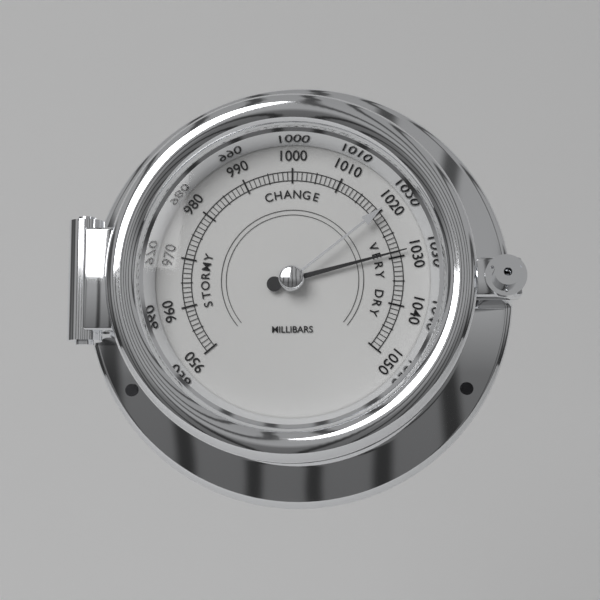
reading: 1029 mbar
